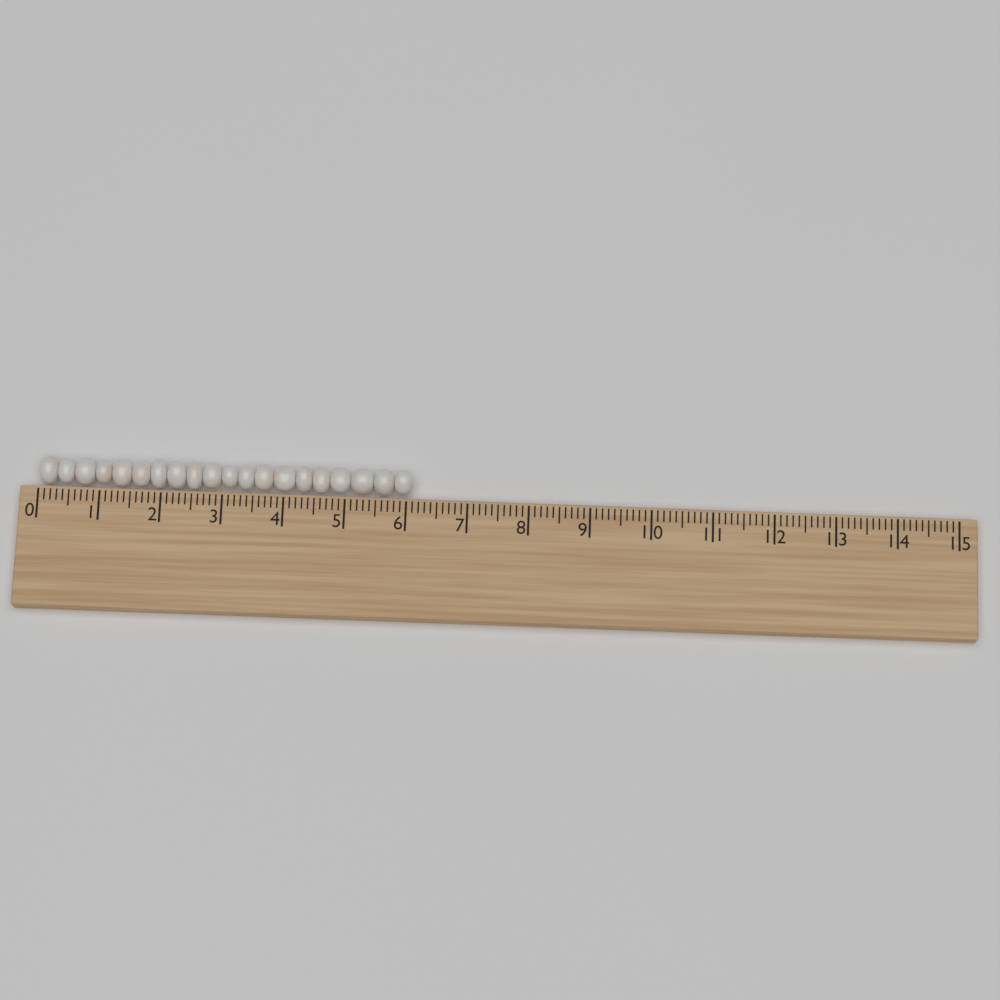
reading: 6.1 (no unit)
